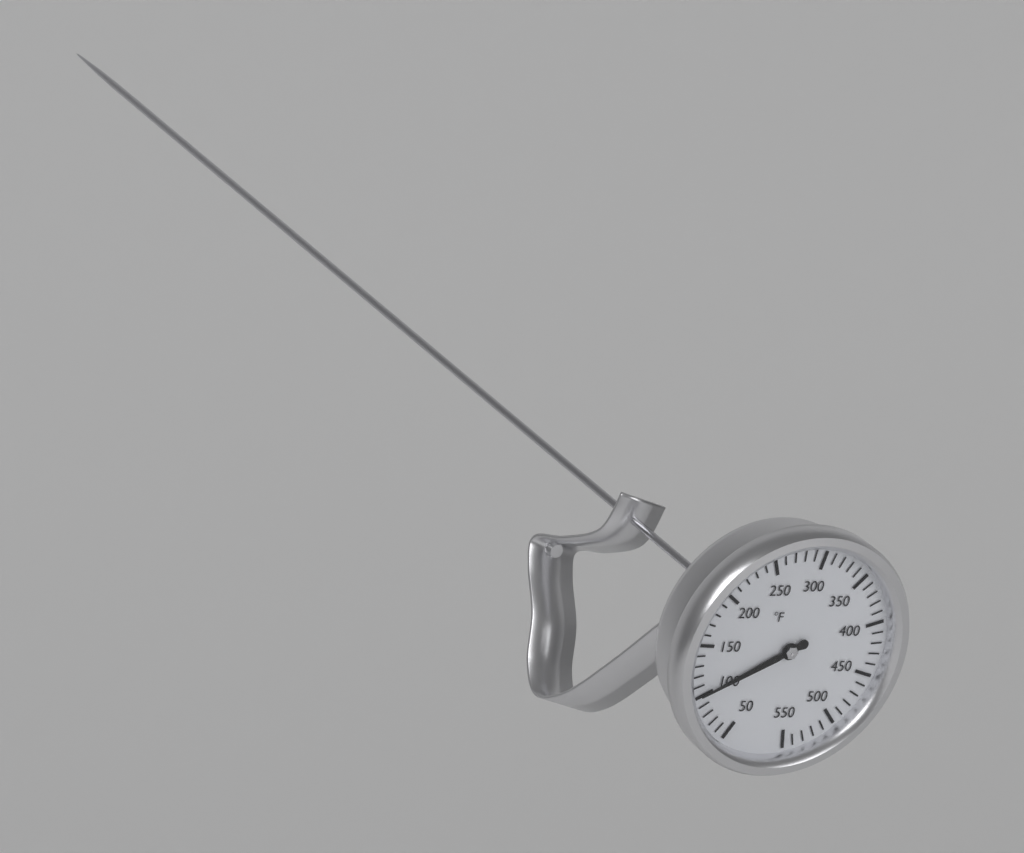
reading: 100 °F
